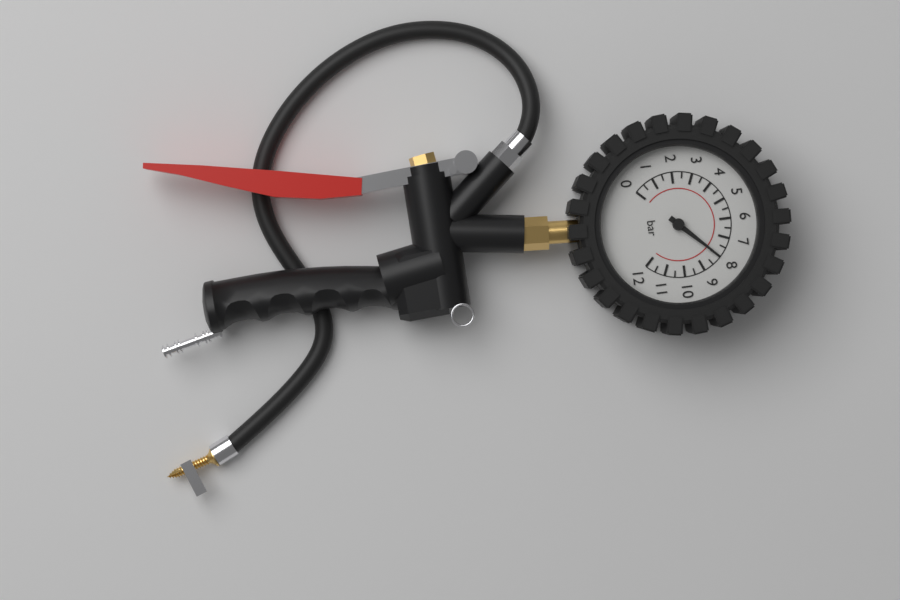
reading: 8.0 bar
